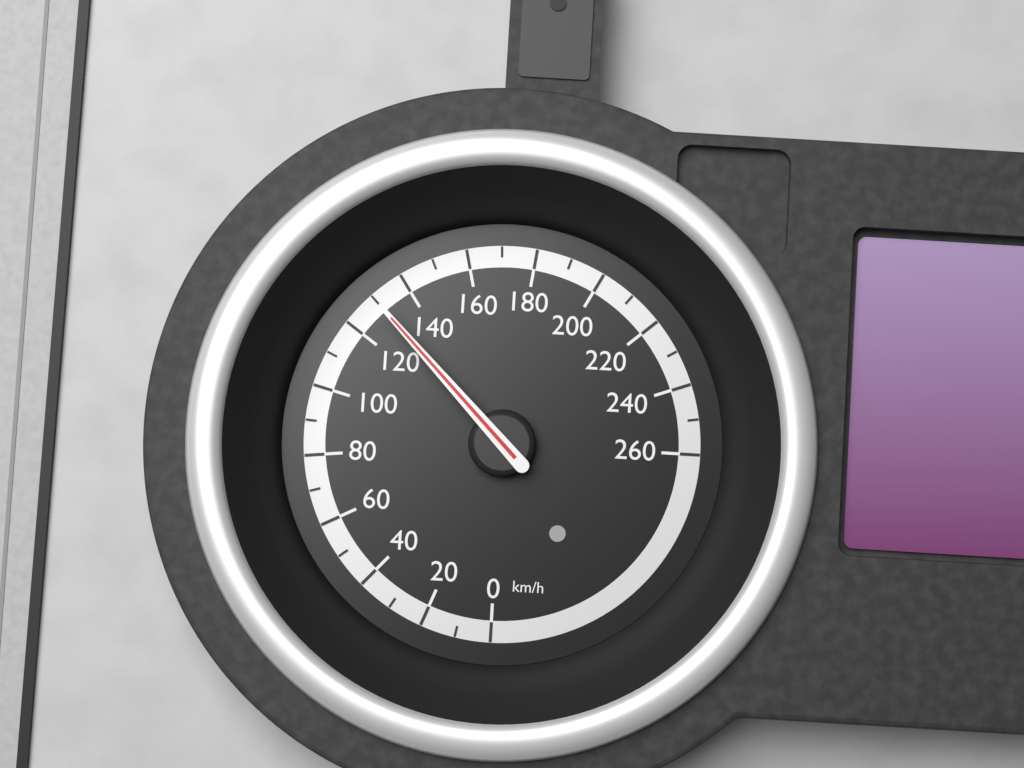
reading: 130 km/h
